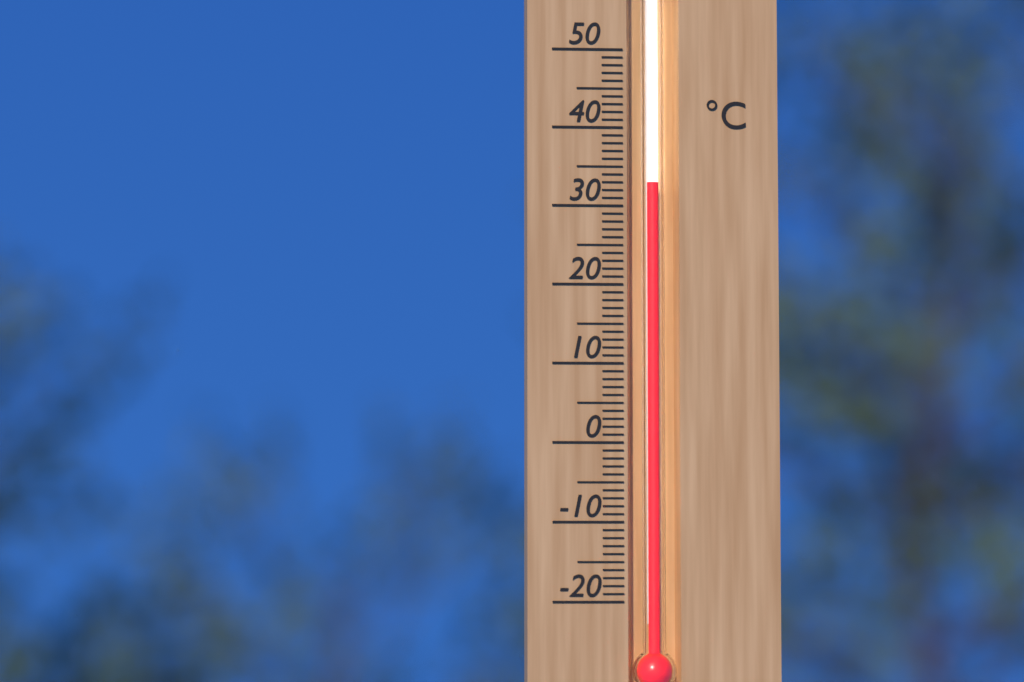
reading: 33 °C
